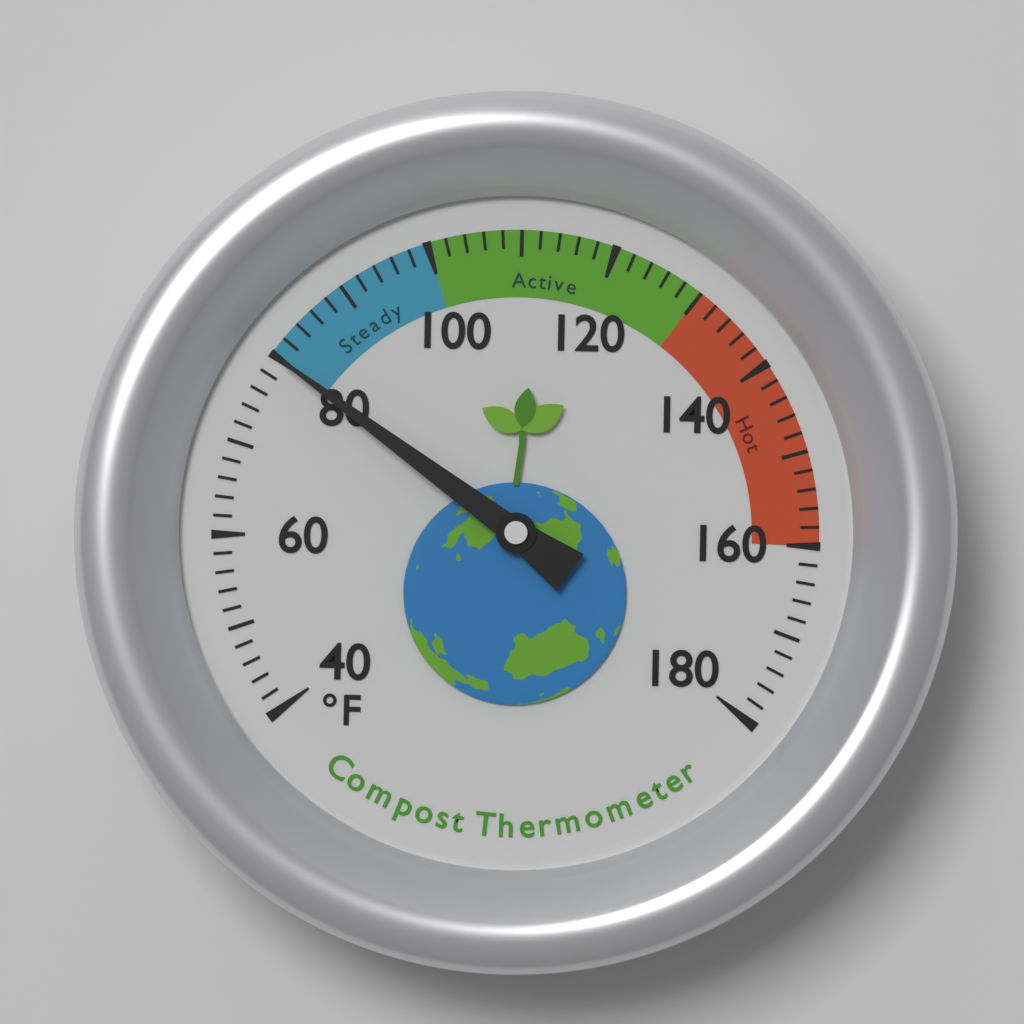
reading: 80 °F
